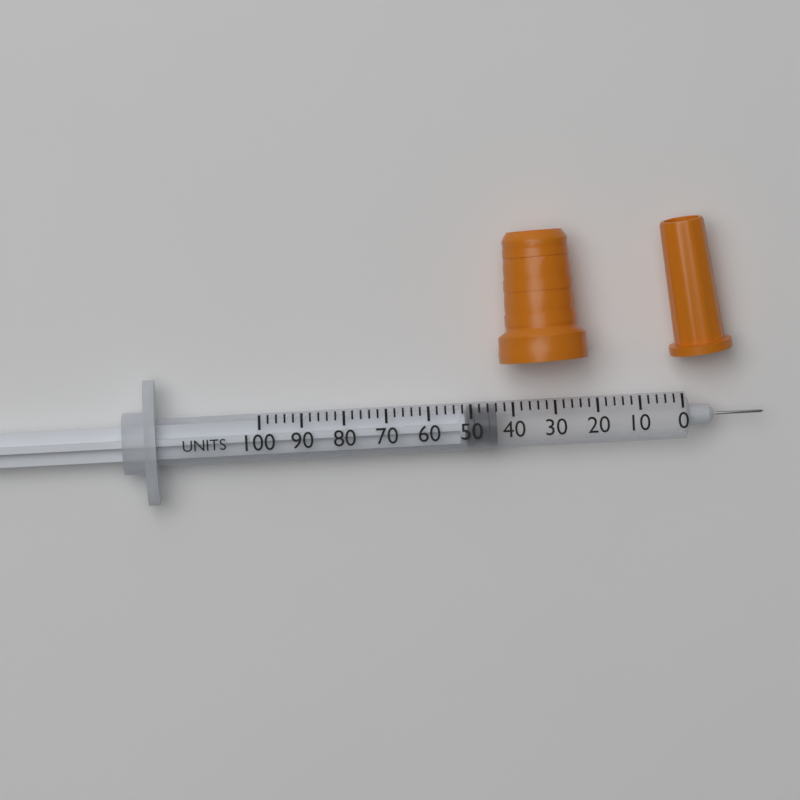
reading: 44 units
